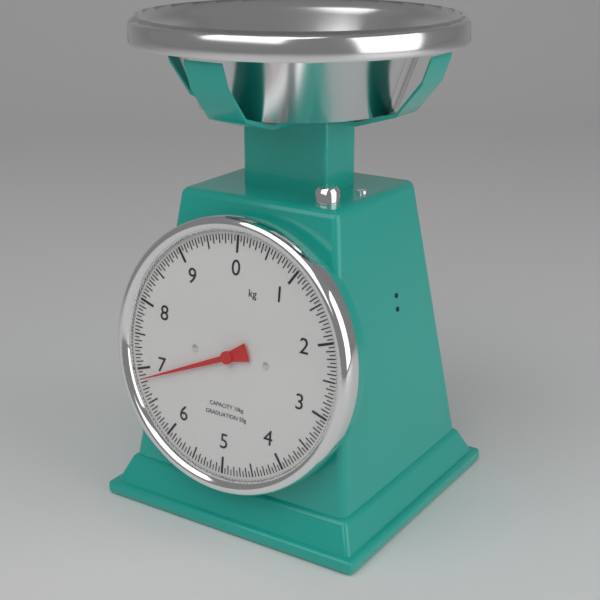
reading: 6.85 kg
